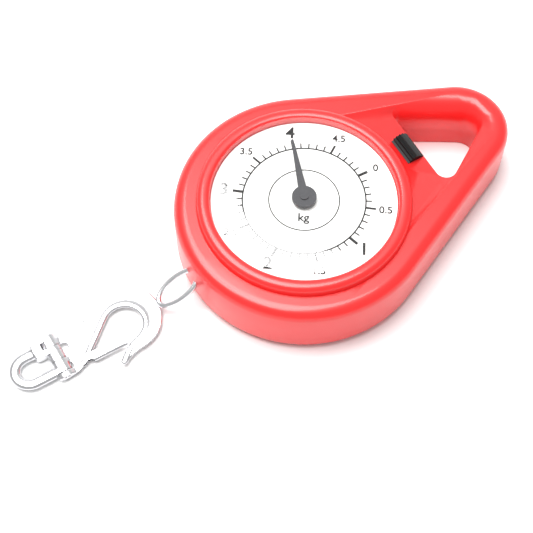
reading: 4.0 kg
